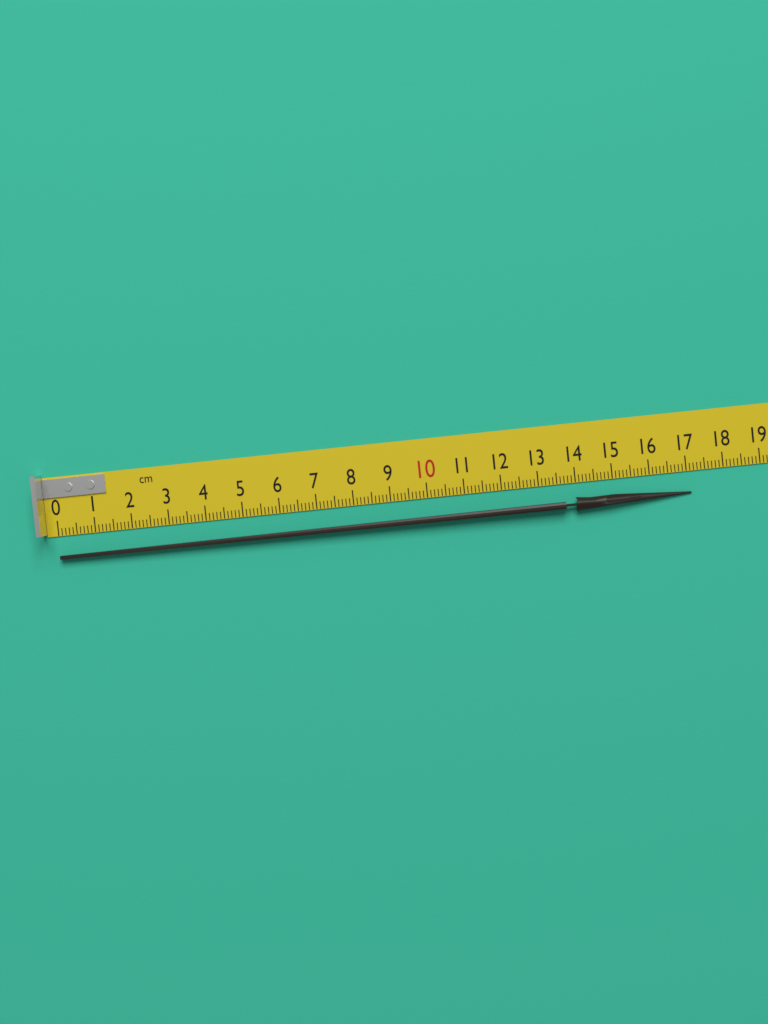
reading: 17.1 cm
